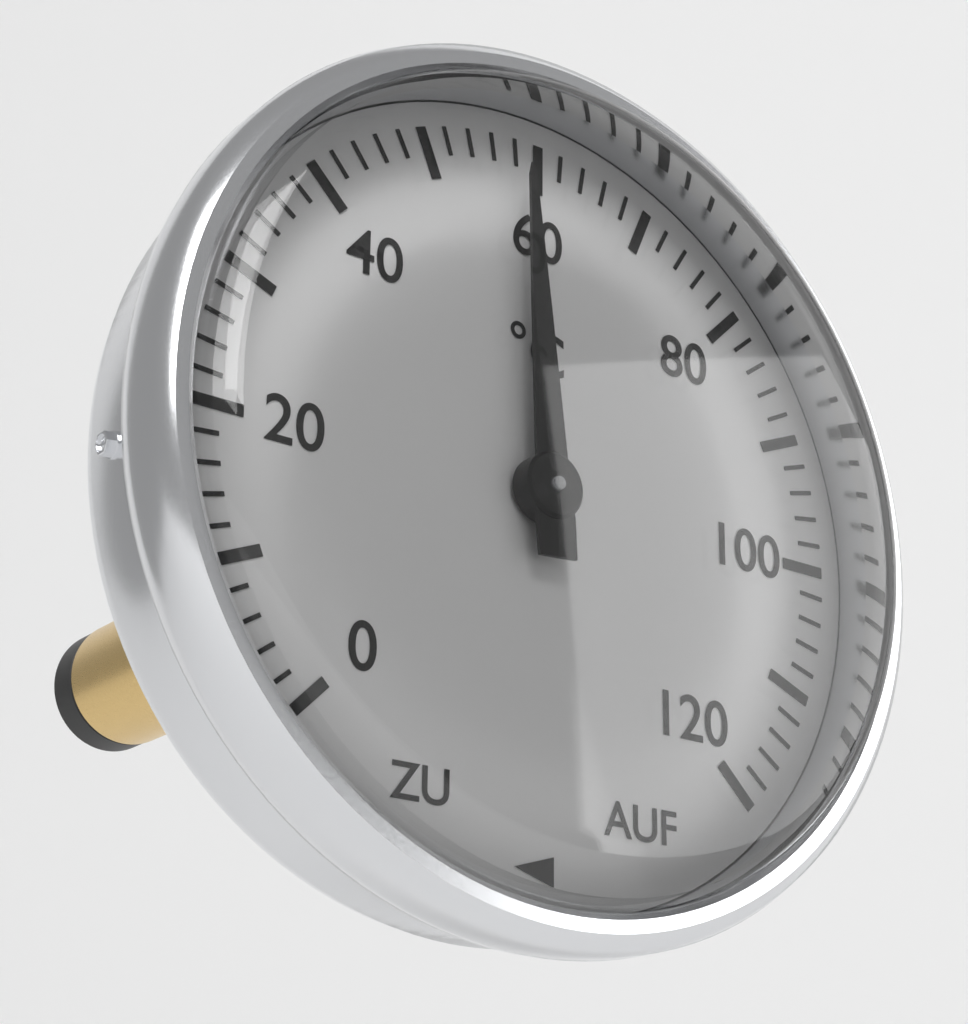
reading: 58 °C
